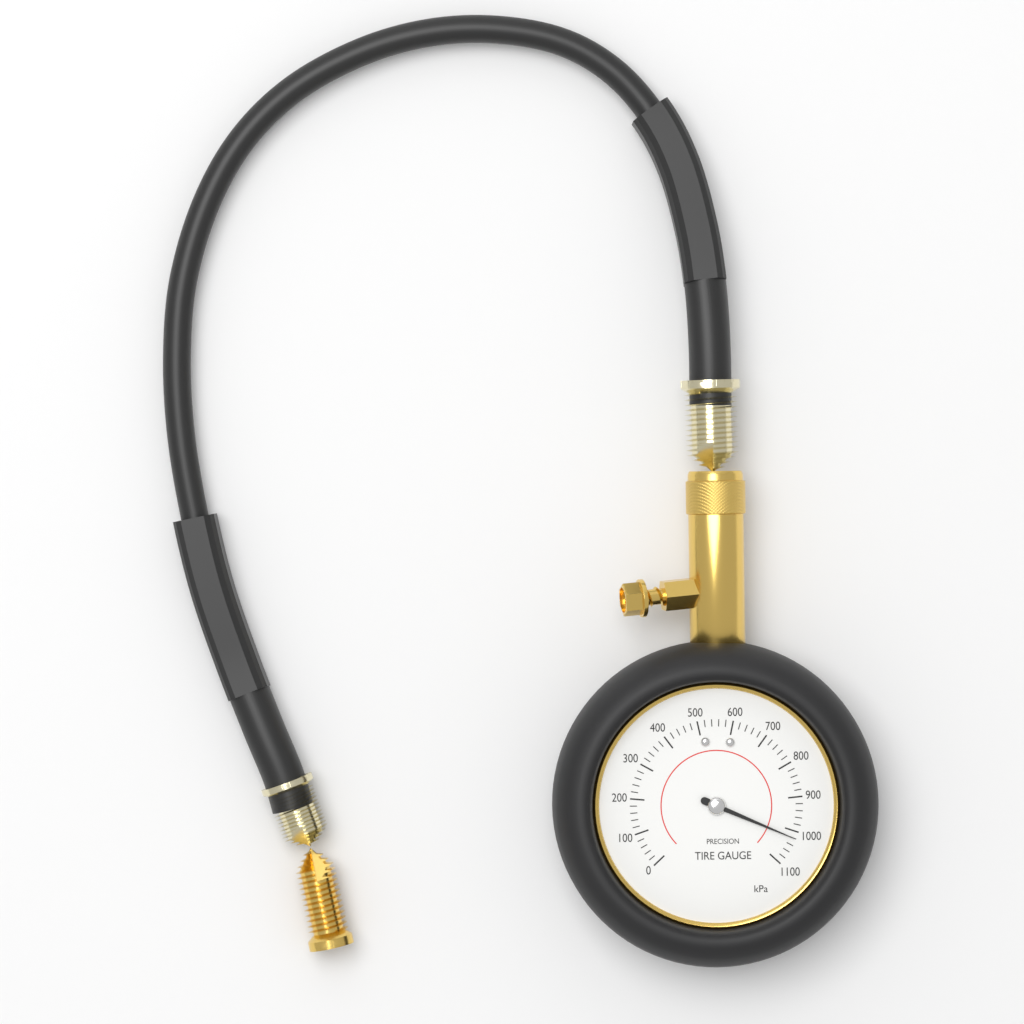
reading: 1020 kPa
